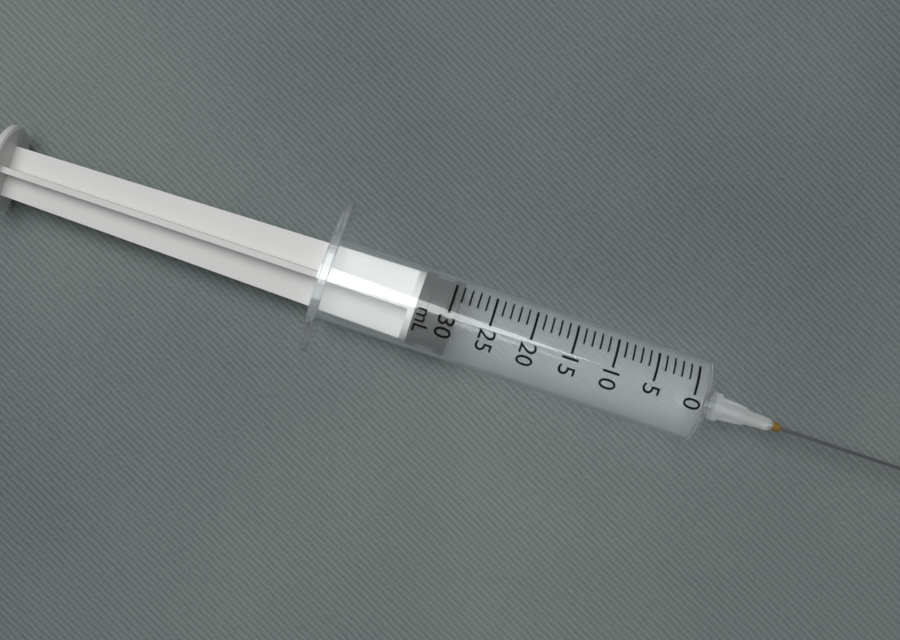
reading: 29 mL
